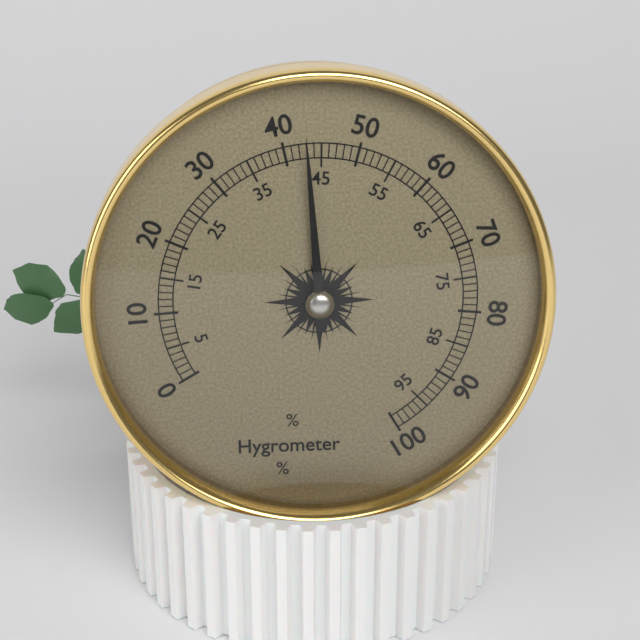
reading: 43 %
